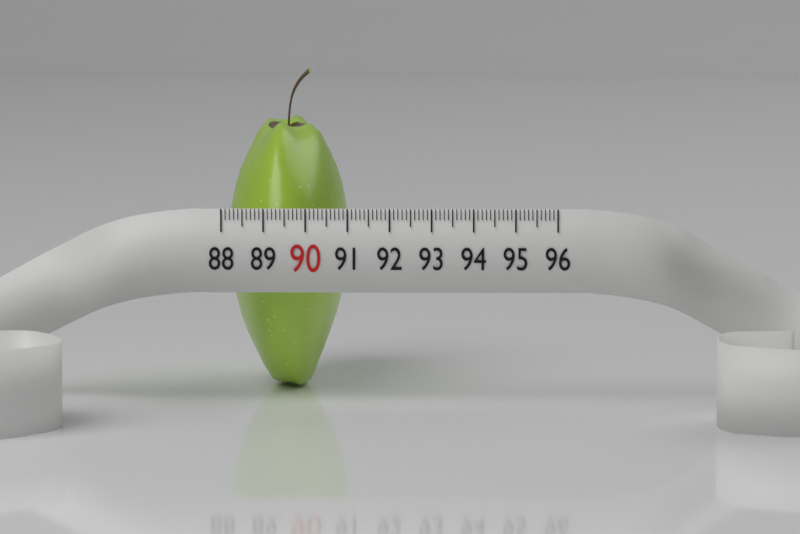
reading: 90.9 (no unit)
